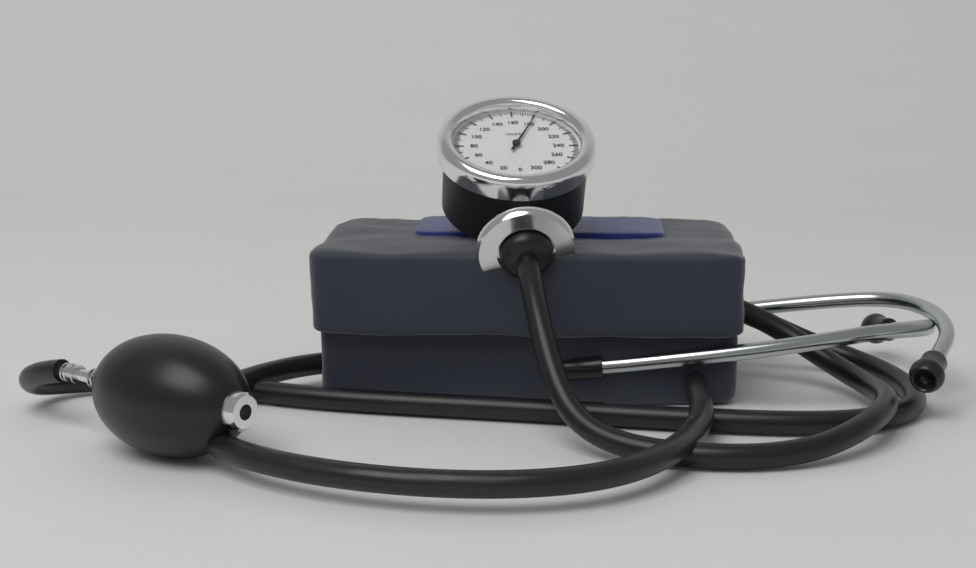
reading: 182 mmHg
